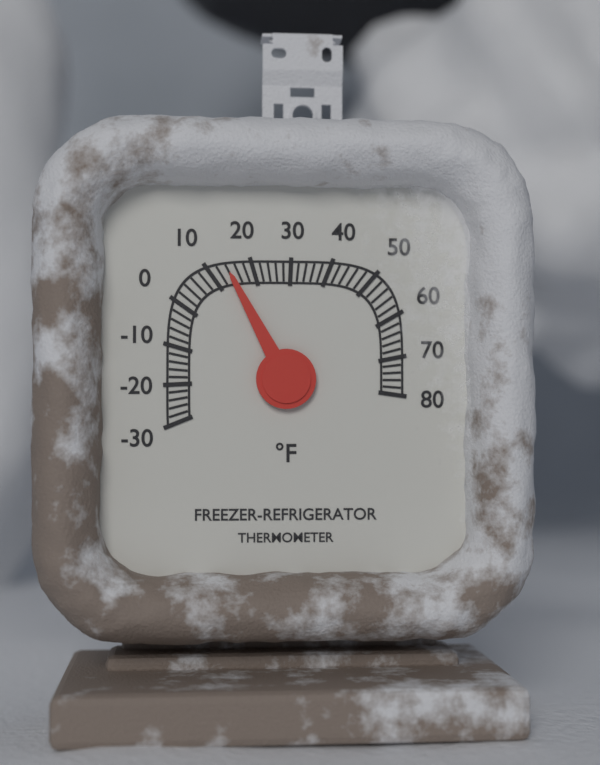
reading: 14 °F
